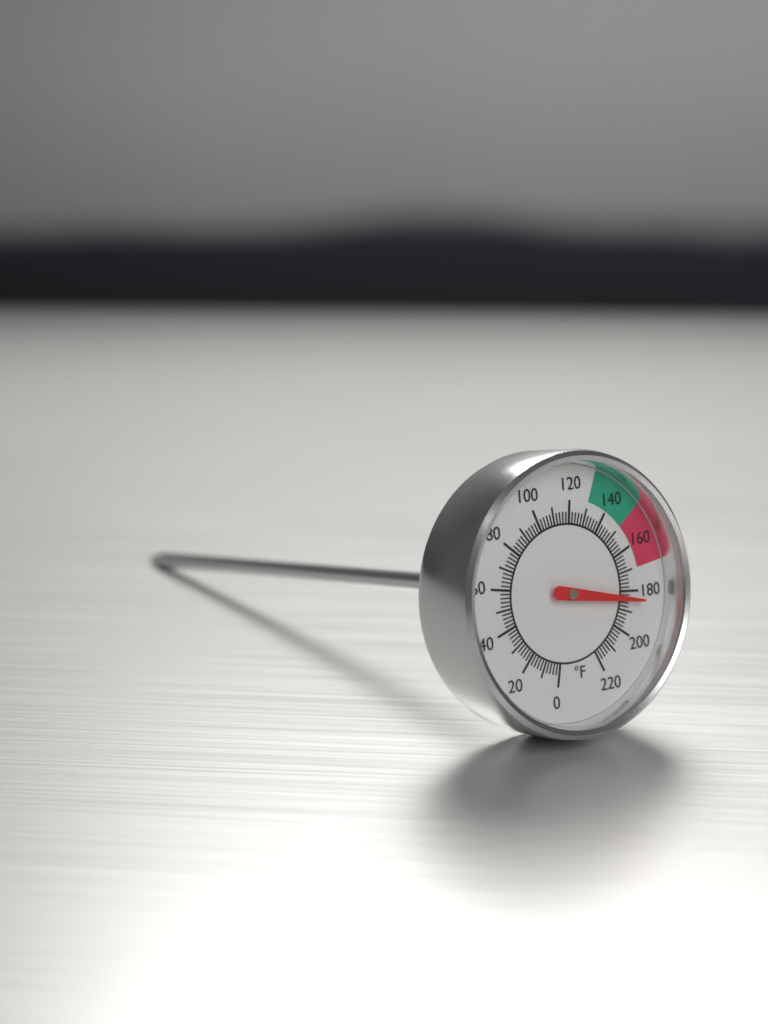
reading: 184 °F
